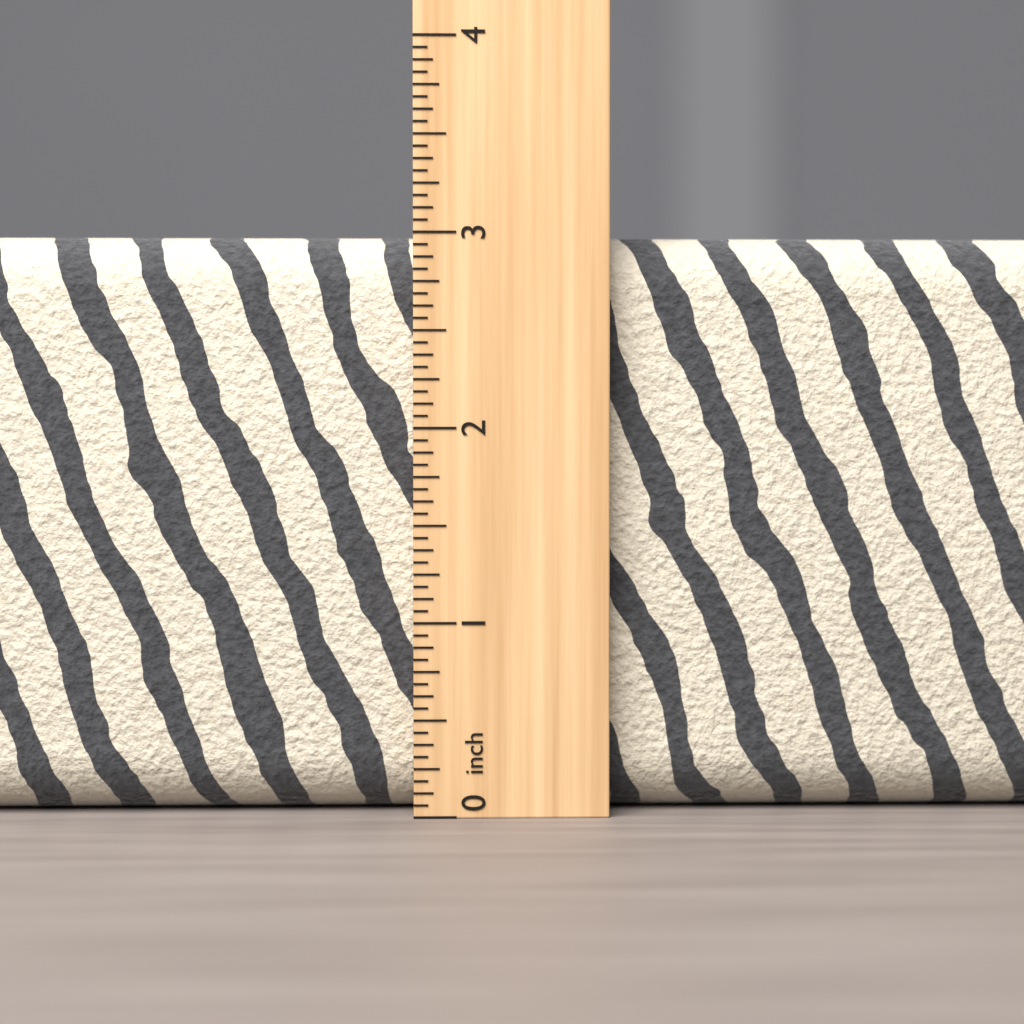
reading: 3.0000 inch
